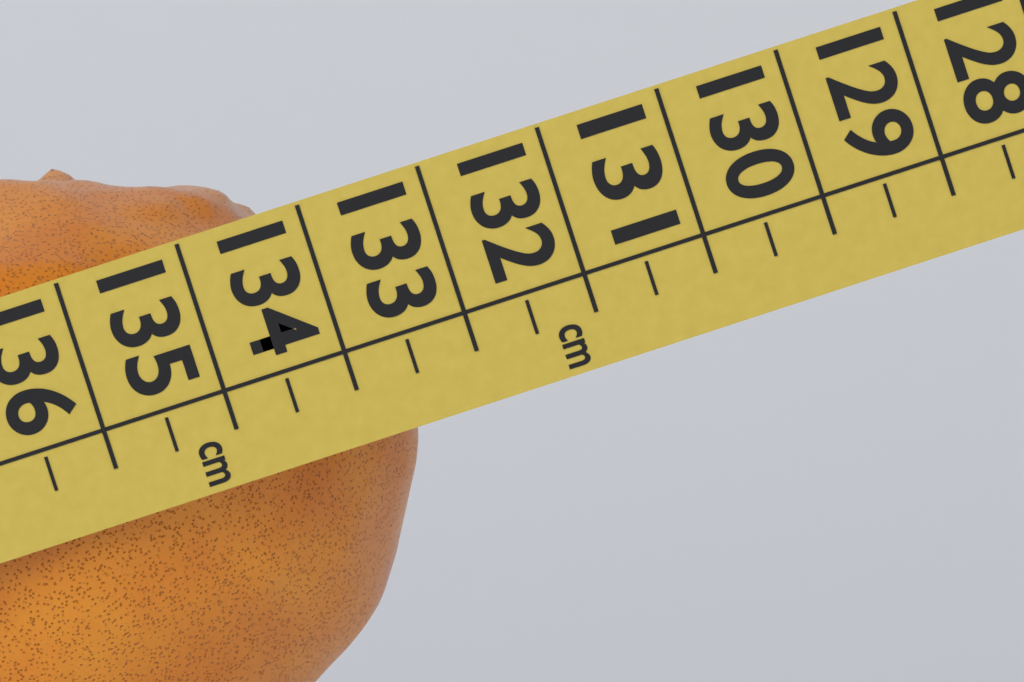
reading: 133.5 cm
